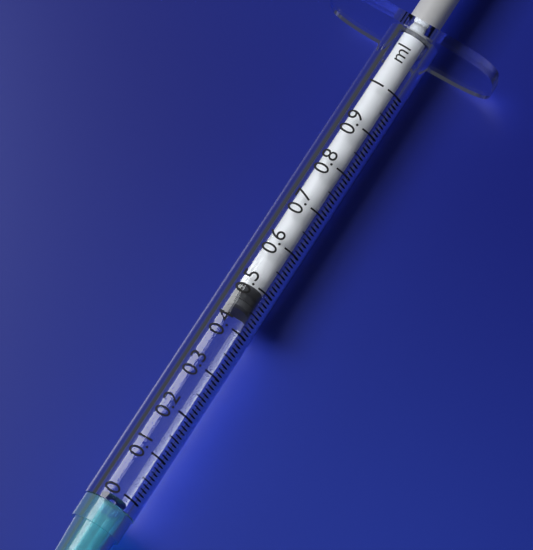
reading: 0.45 ml
